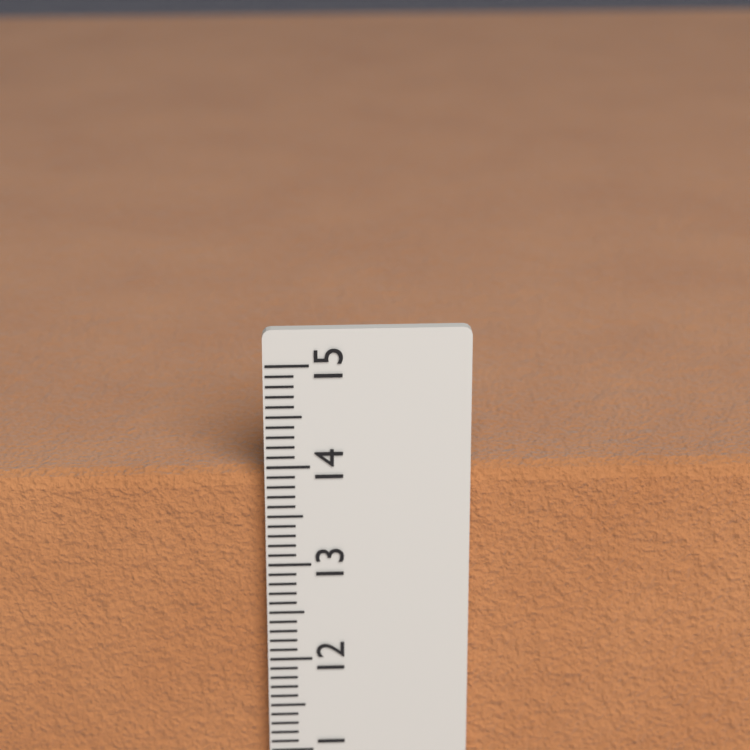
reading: 13.9 cm
